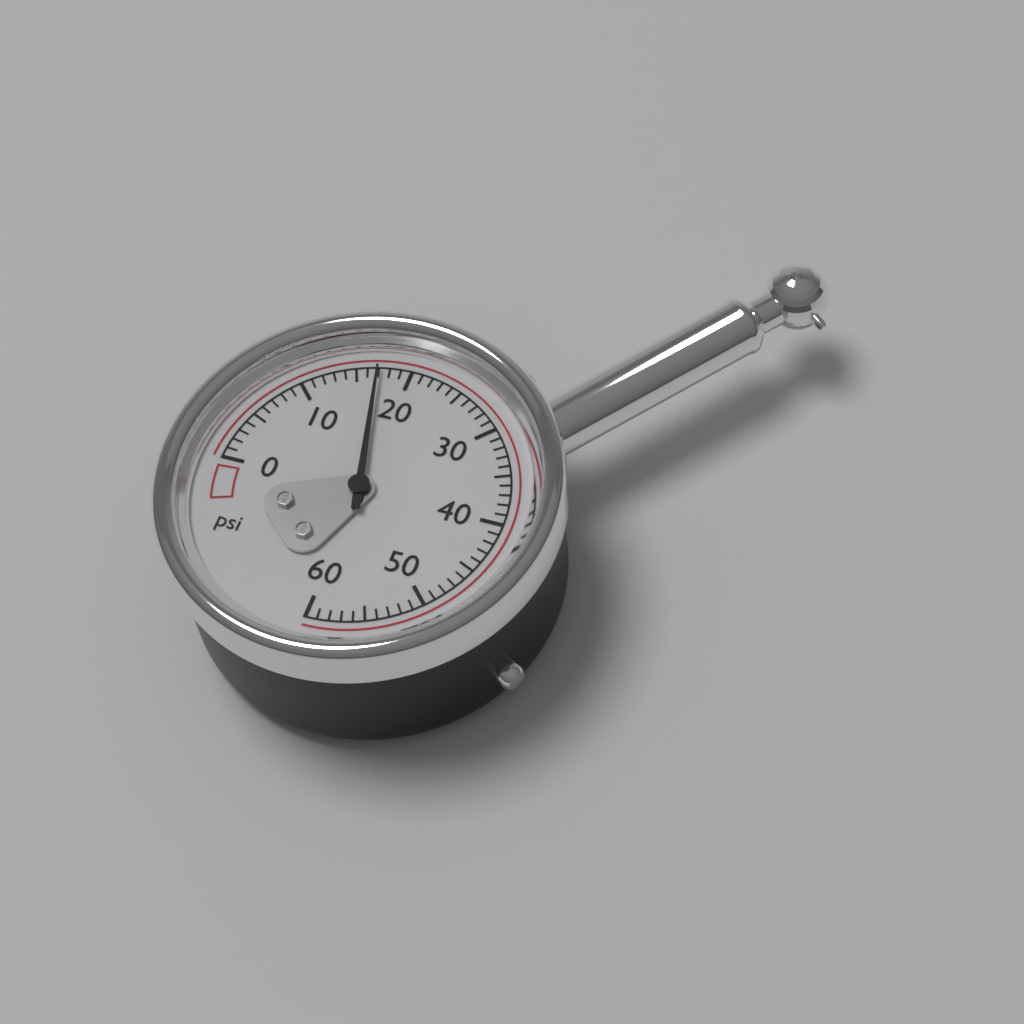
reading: 17 psi
